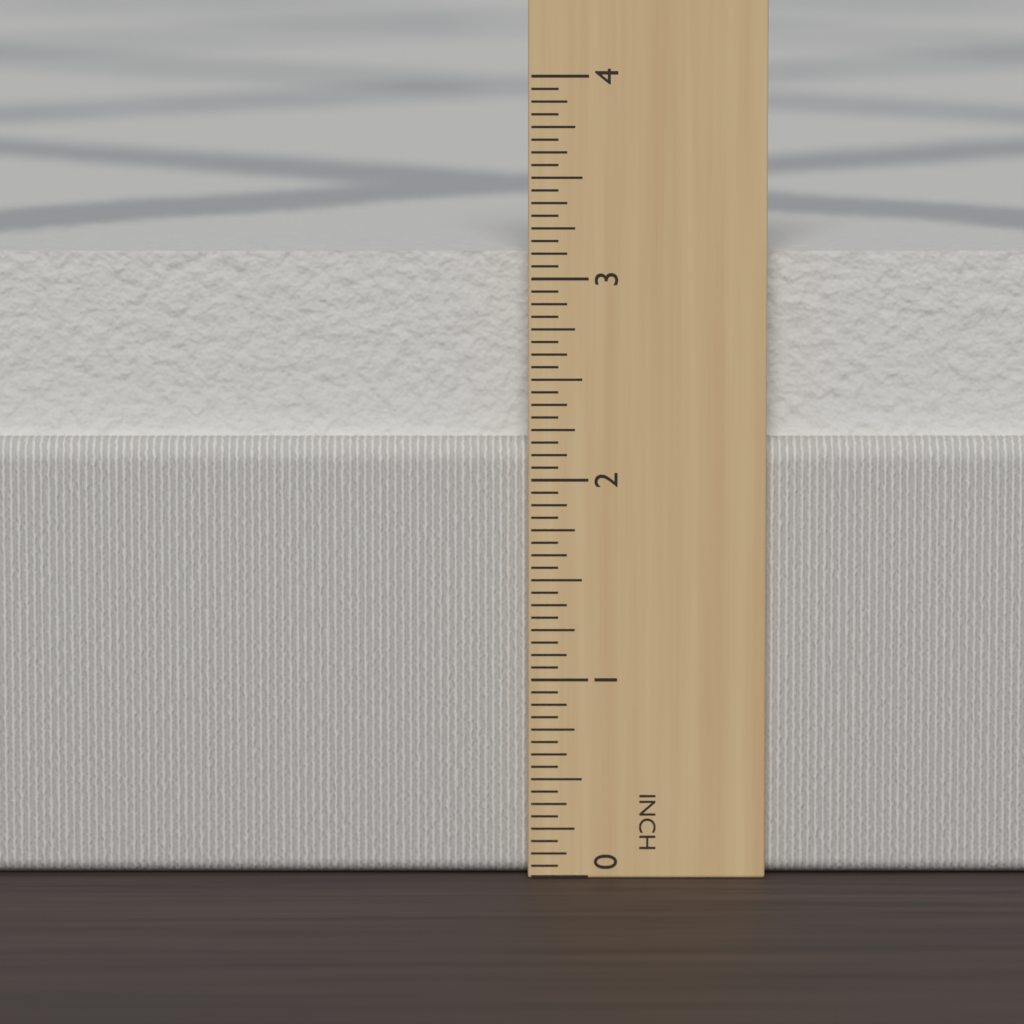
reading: 3.1250 in
